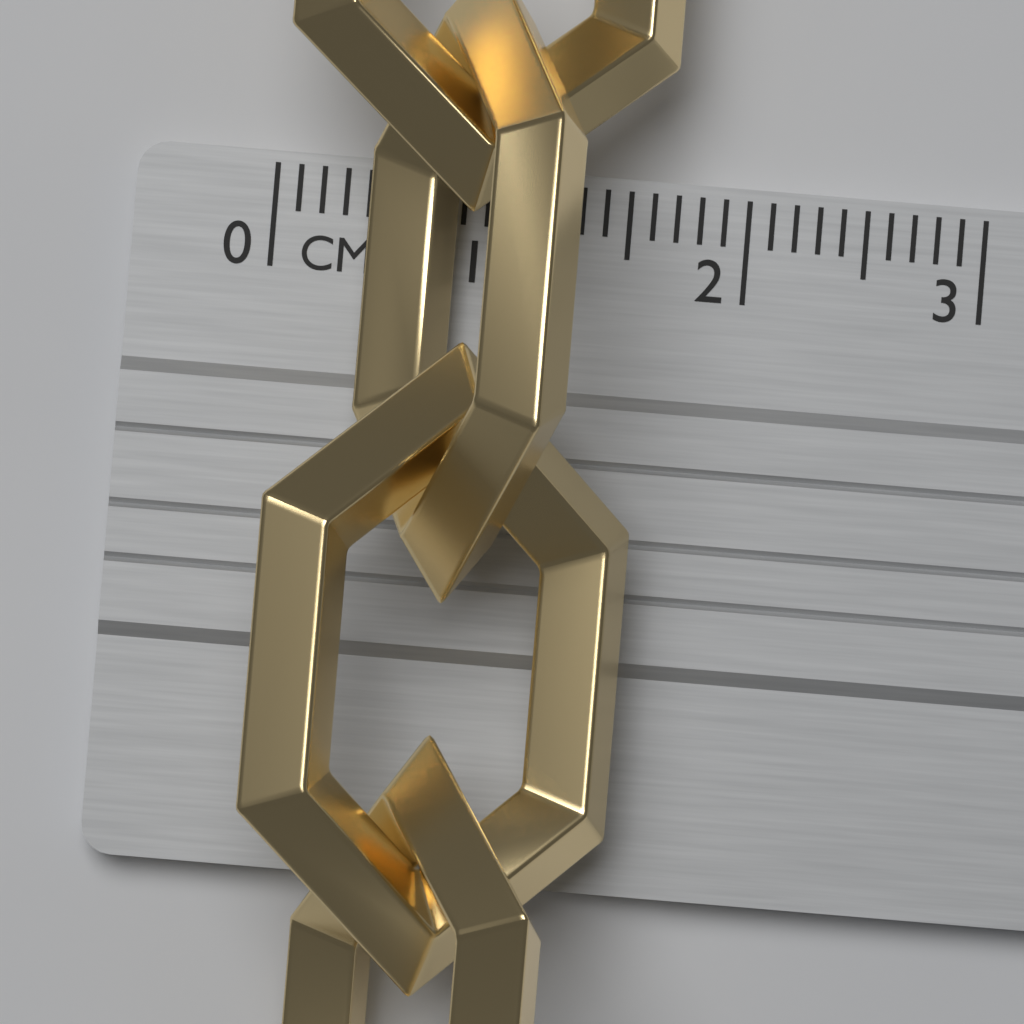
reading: 1.7 cm
